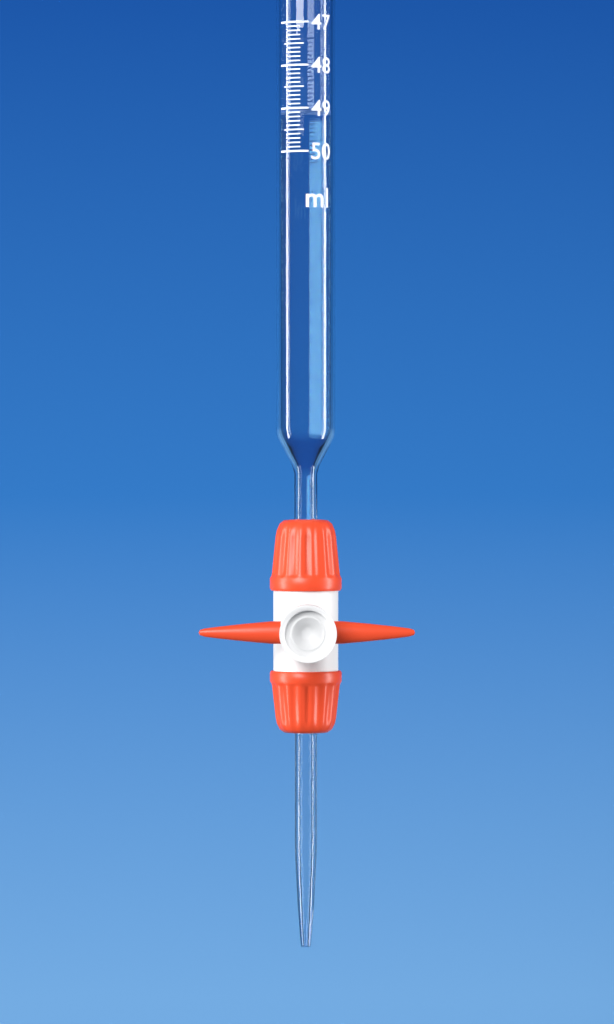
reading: 49.0 ml
